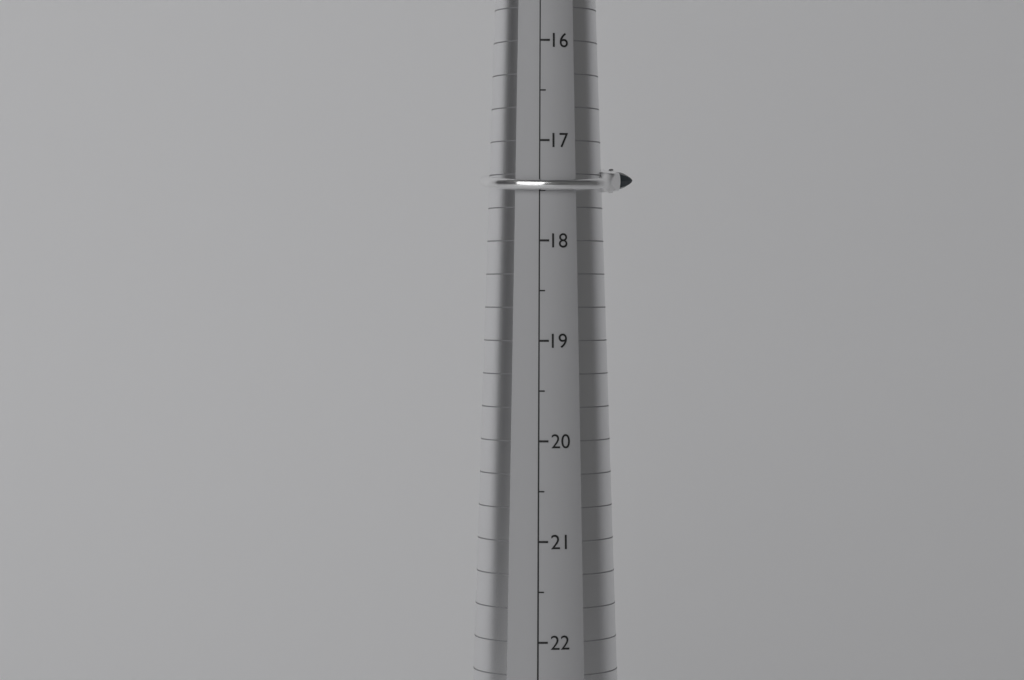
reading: 17.5 (no unit)
